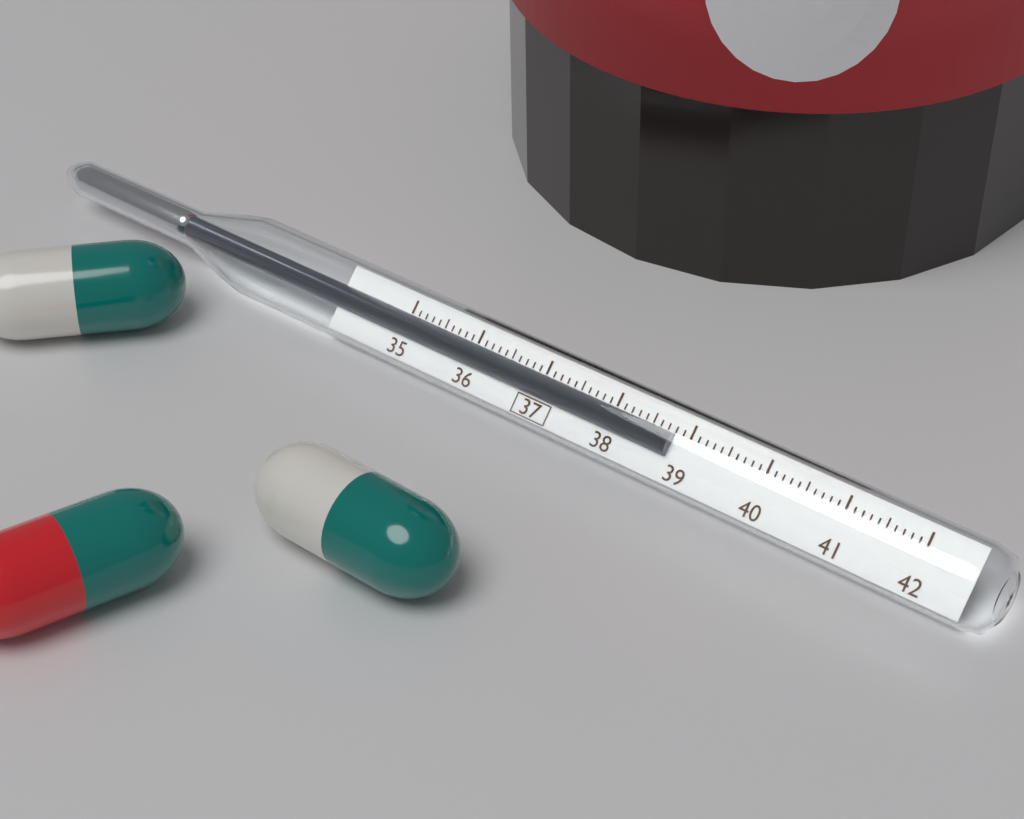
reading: 38.8 (no unit)
